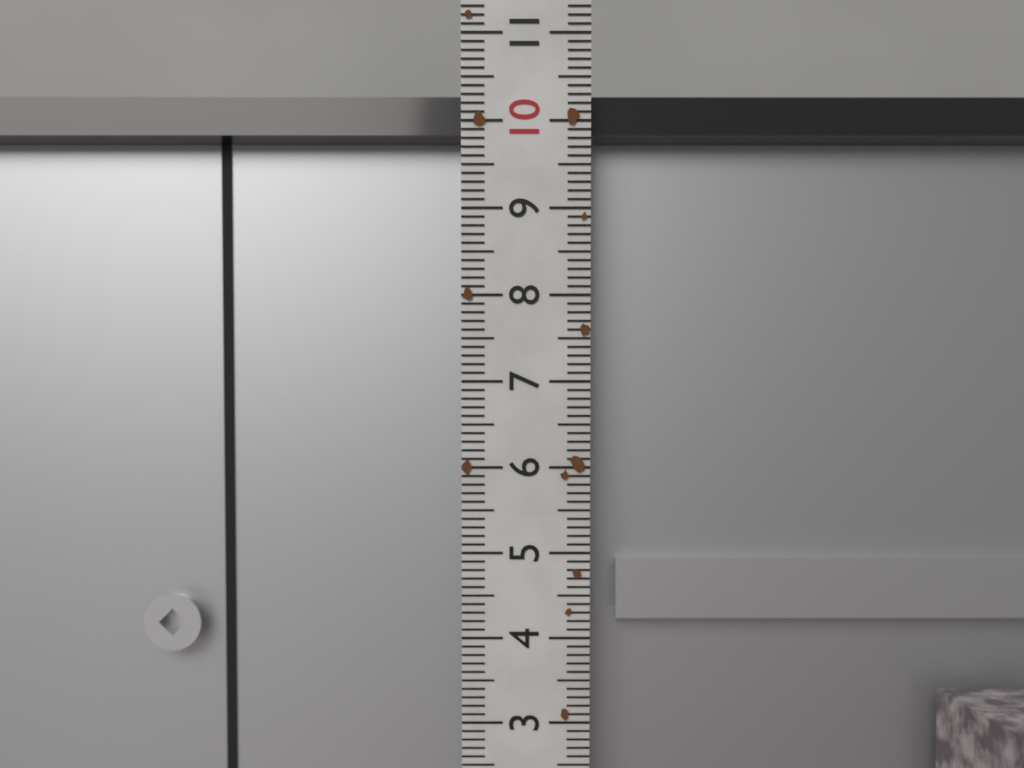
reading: 10.4 (no unit)
